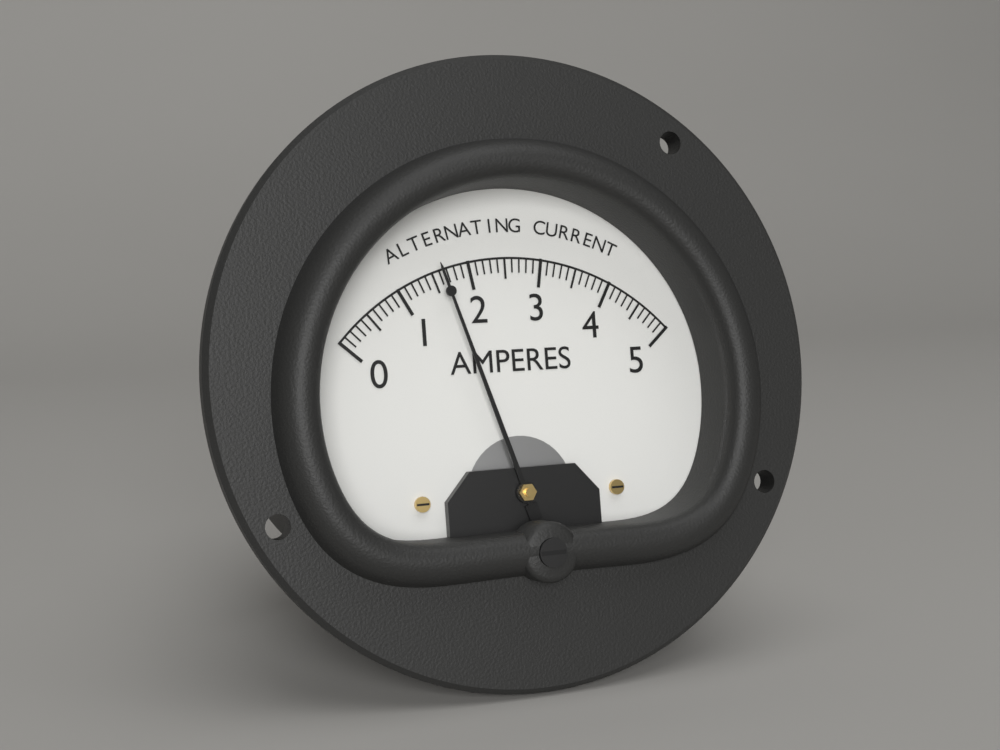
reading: 1.6 A
